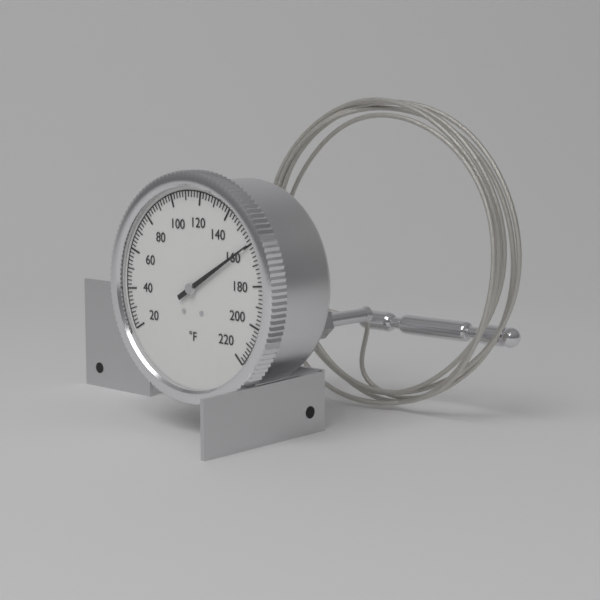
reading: 160 °F
